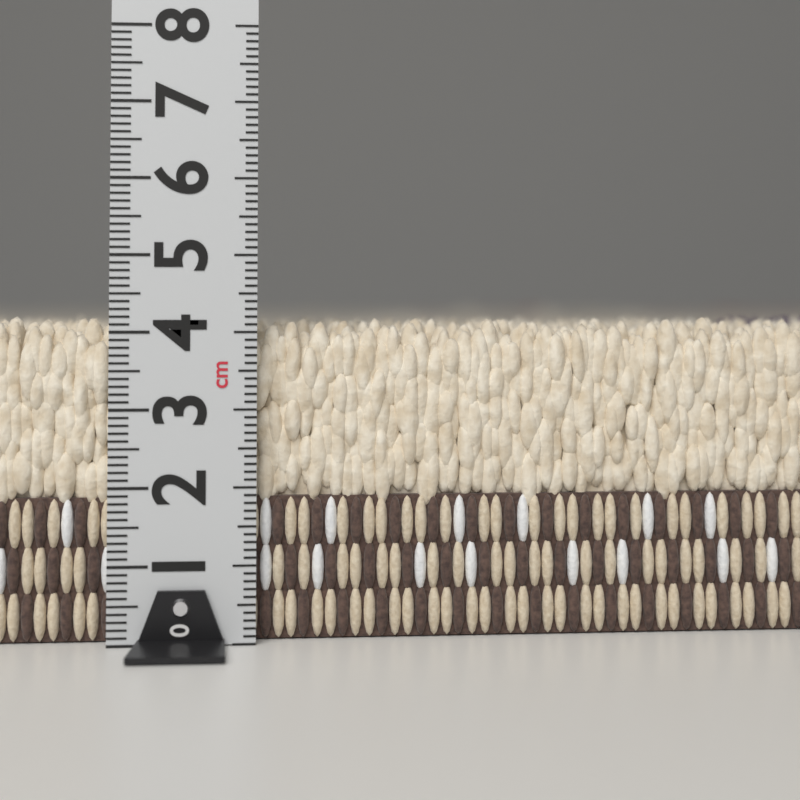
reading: 4.2 cm
